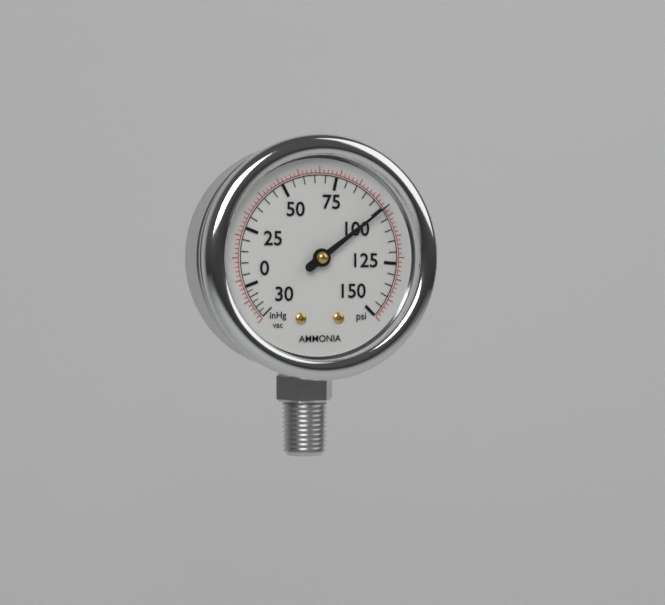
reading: 100 psi
